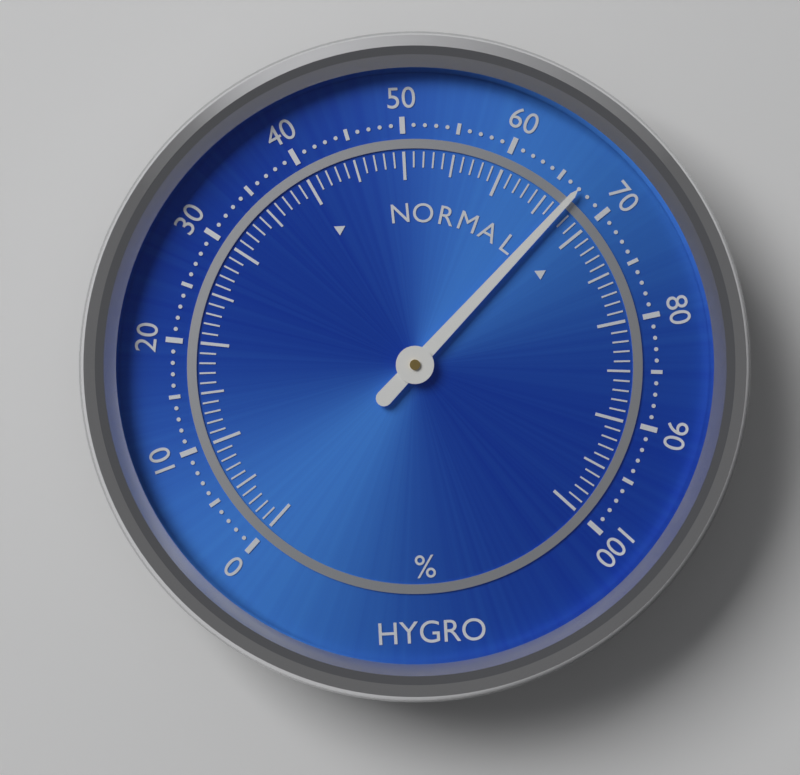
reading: 67 %
